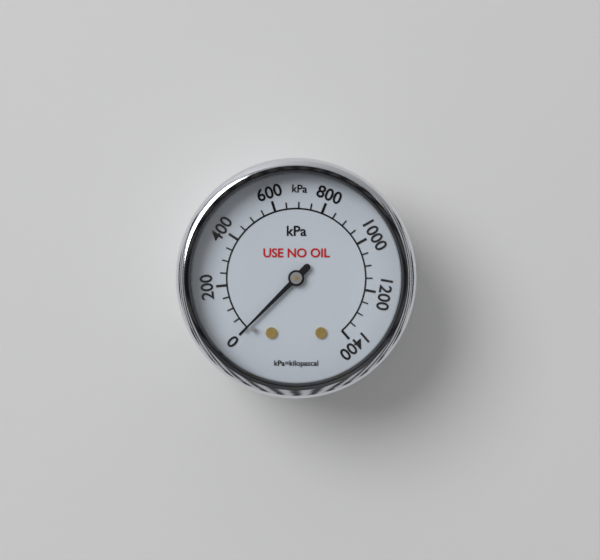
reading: 0 kPa
